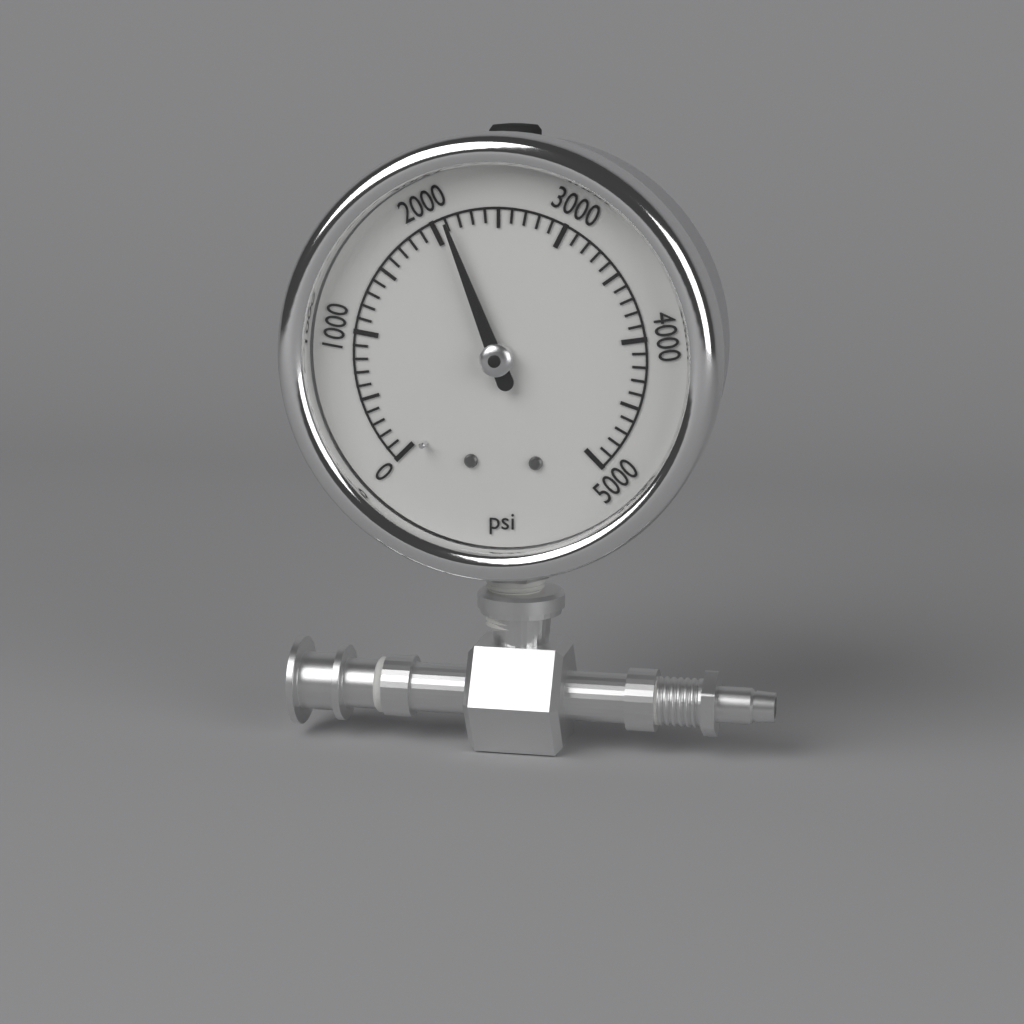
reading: 2100 psi
